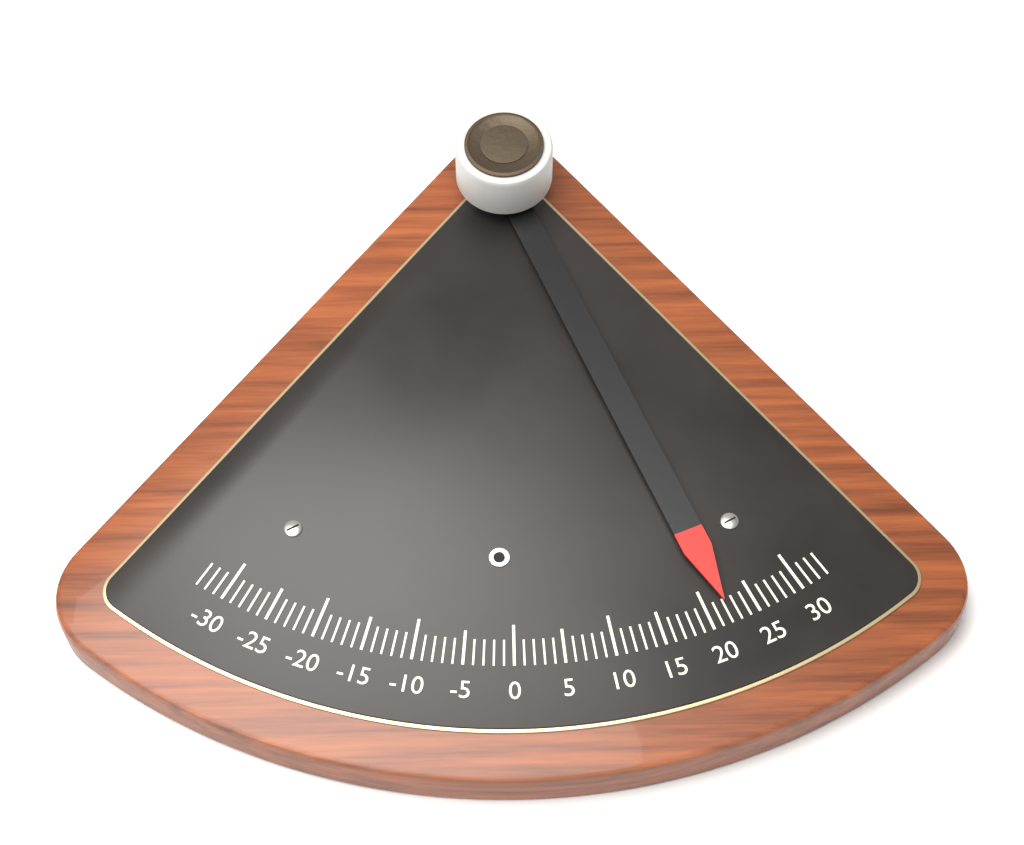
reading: 22 (no unit)
